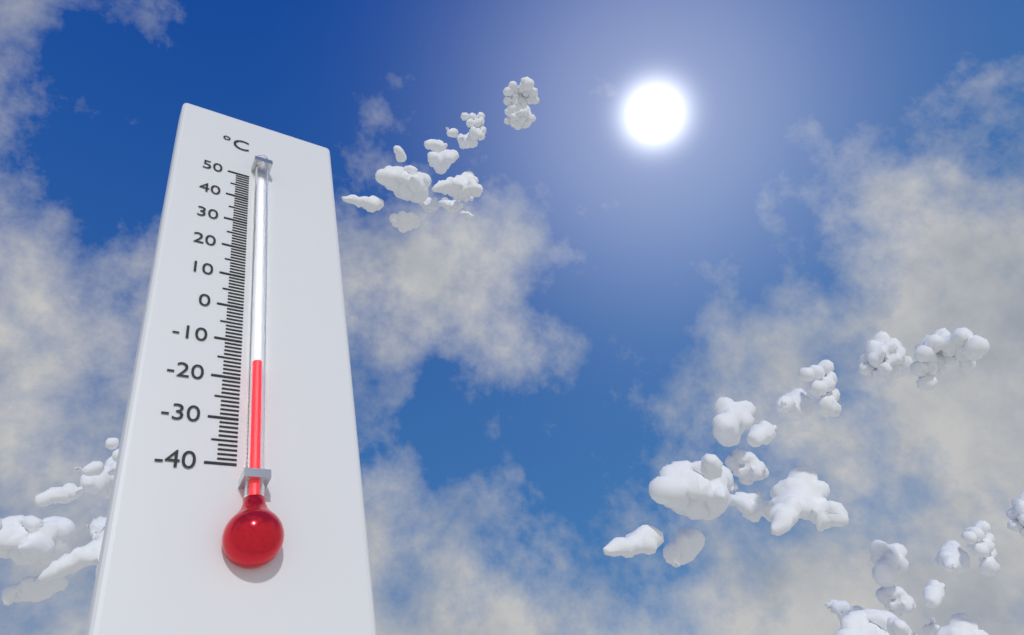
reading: -17 °C
